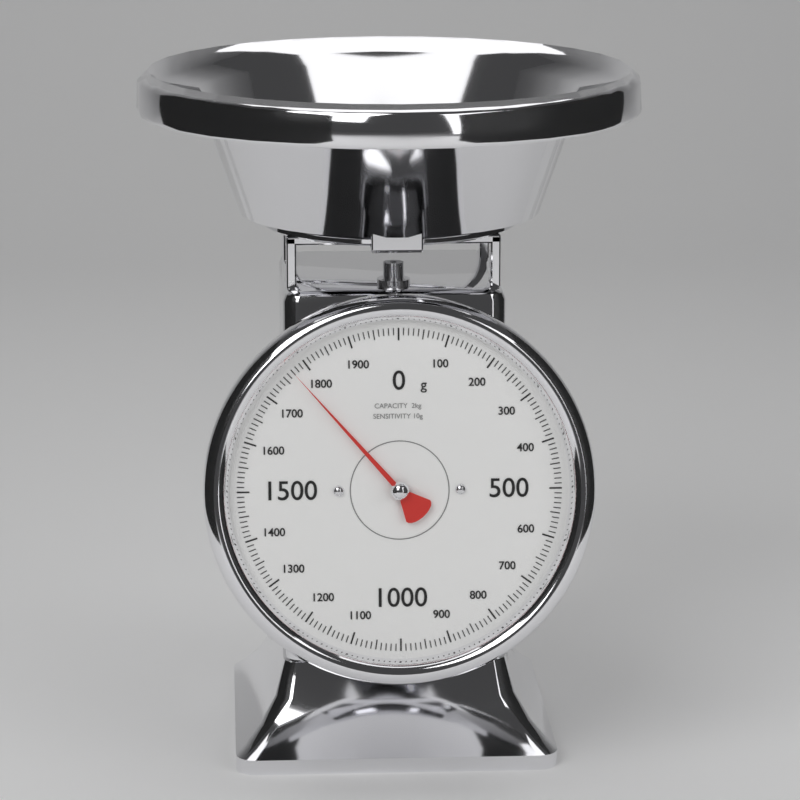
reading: 1770 g
